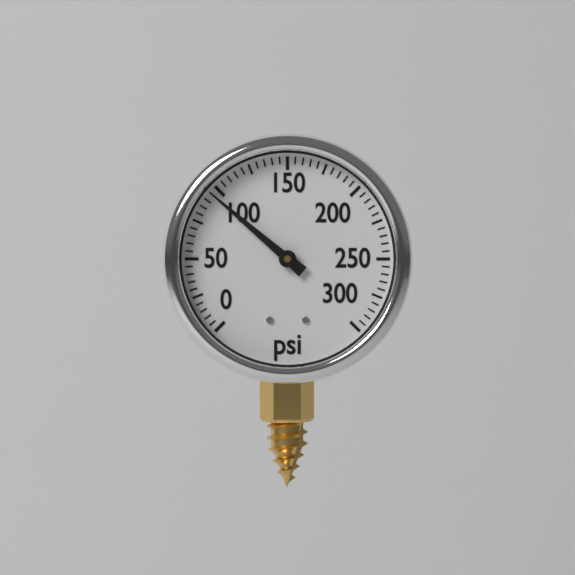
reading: 95 psi
